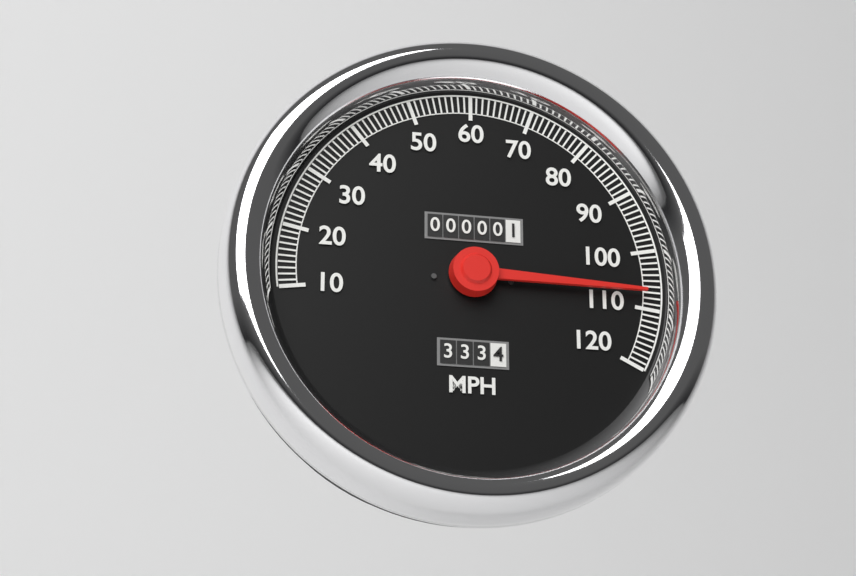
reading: 107 MPH
